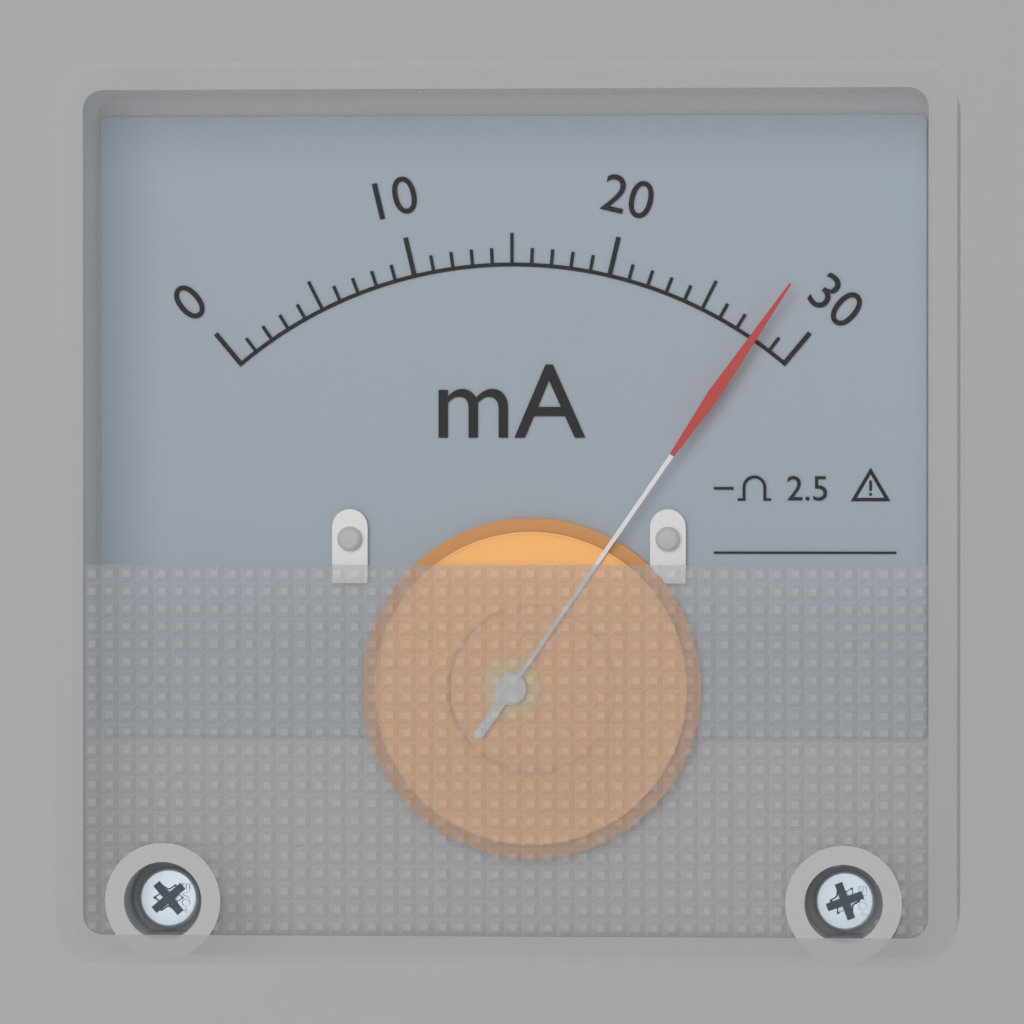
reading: 28 mA
